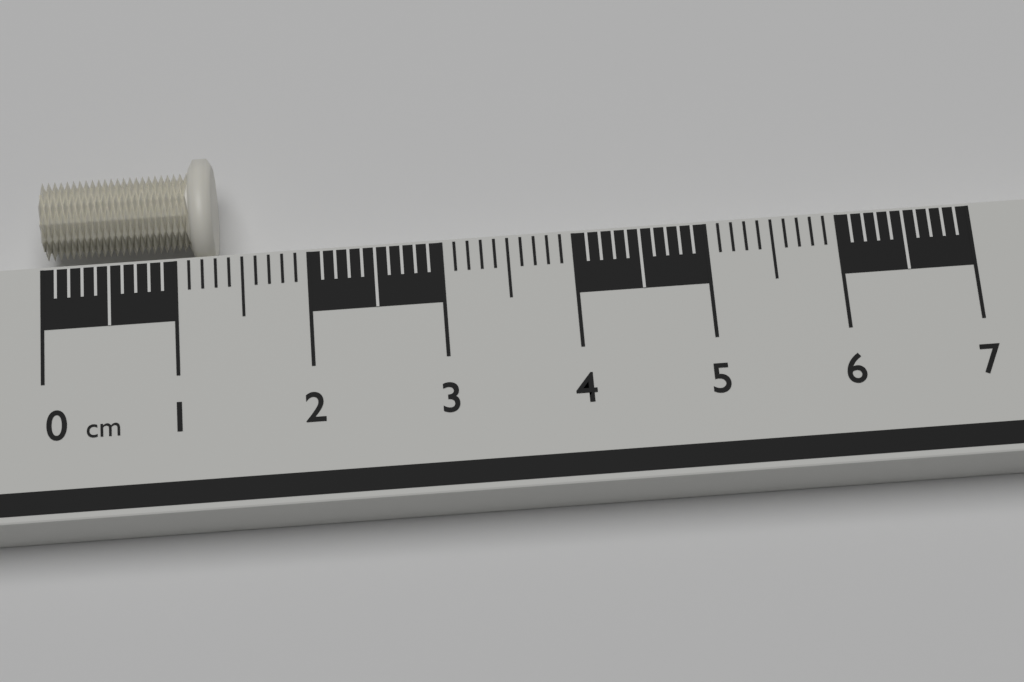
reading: 1.3 cm
